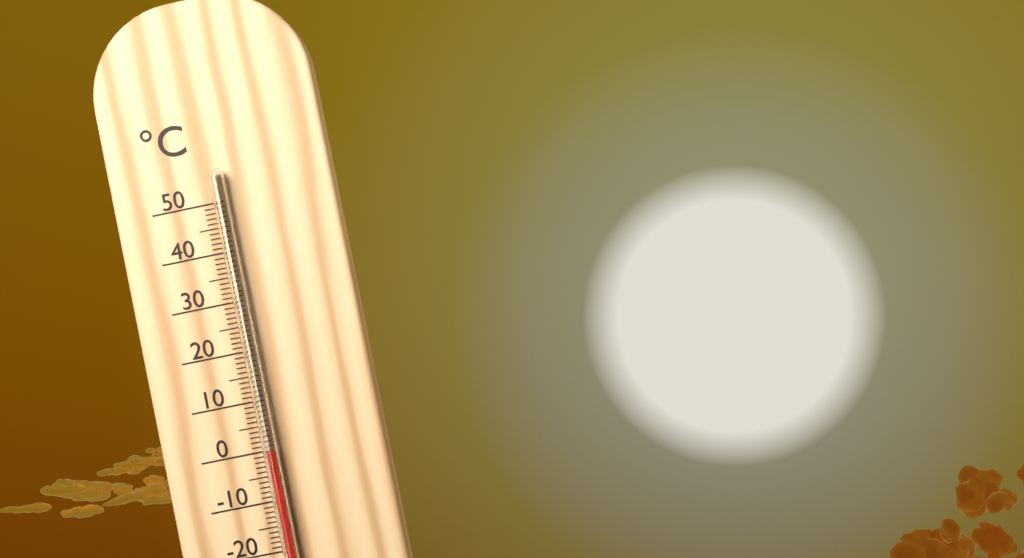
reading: 0 °C
